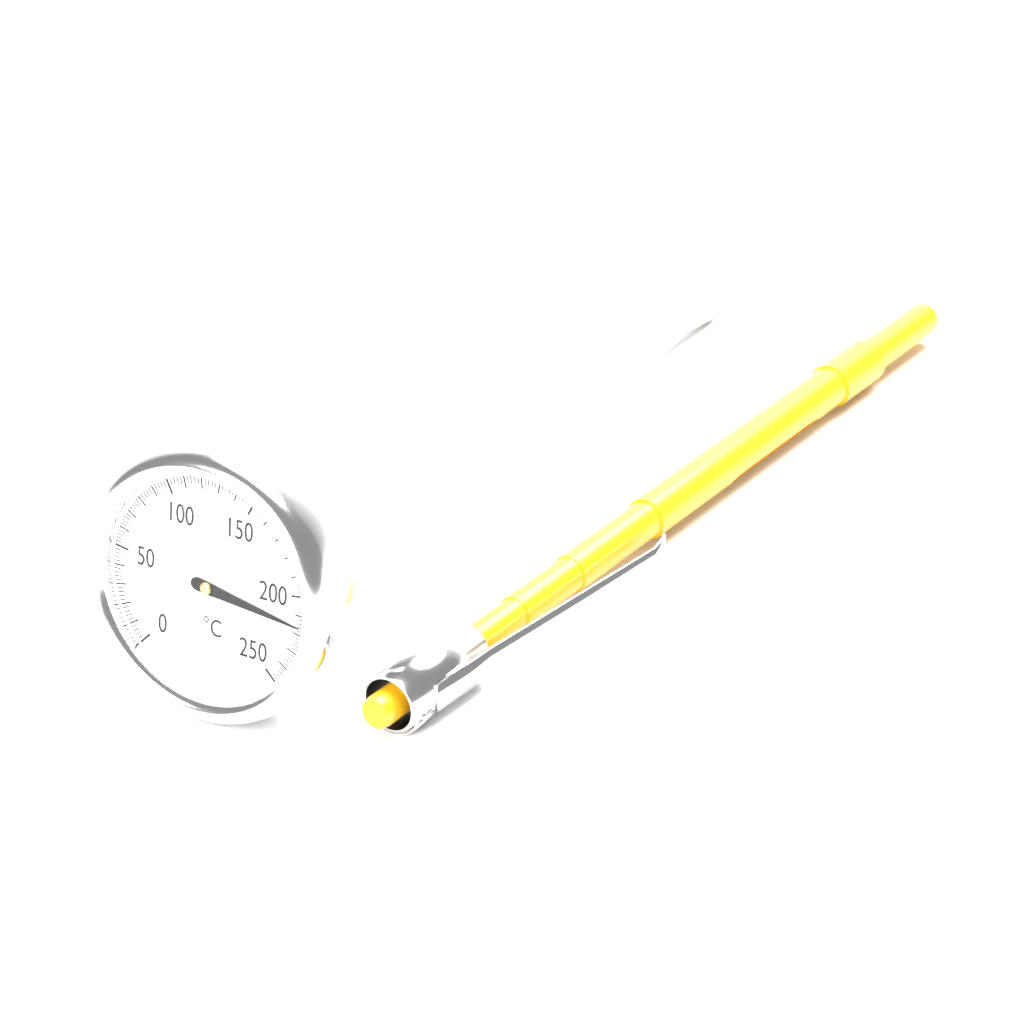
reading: 216 °C
